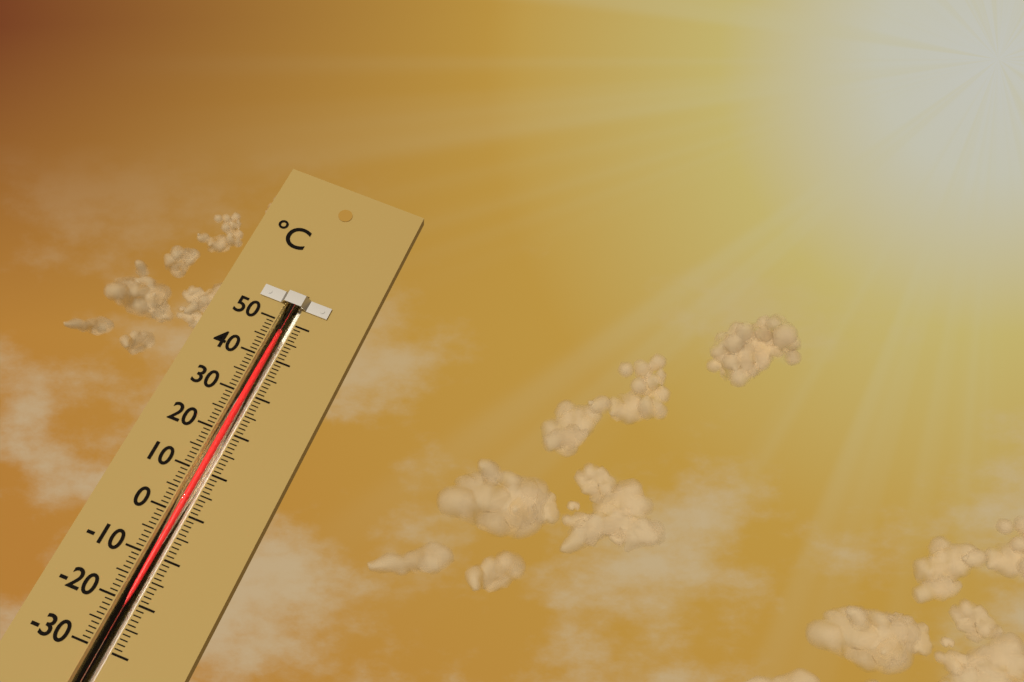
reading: 46 °C
